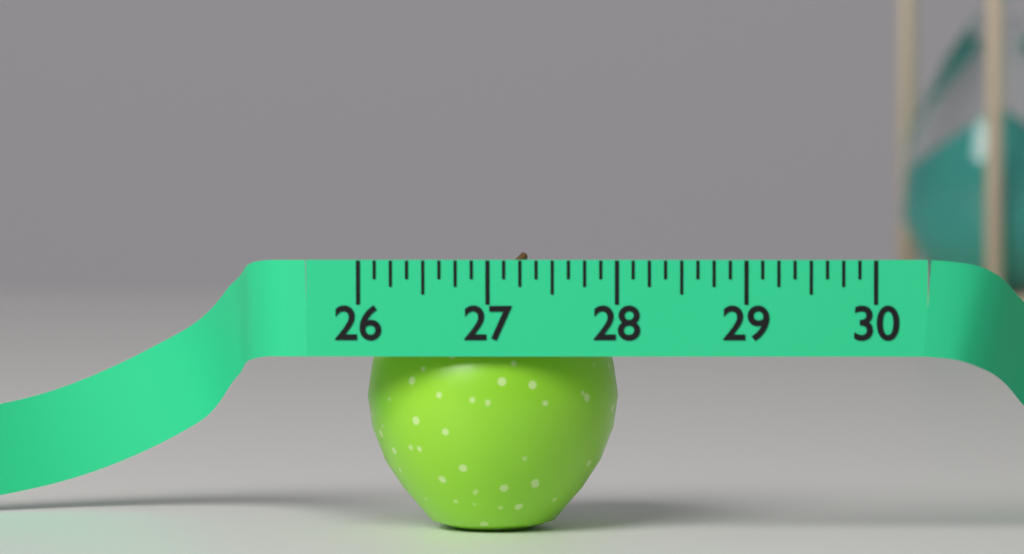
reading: 28.000 (no unit)
